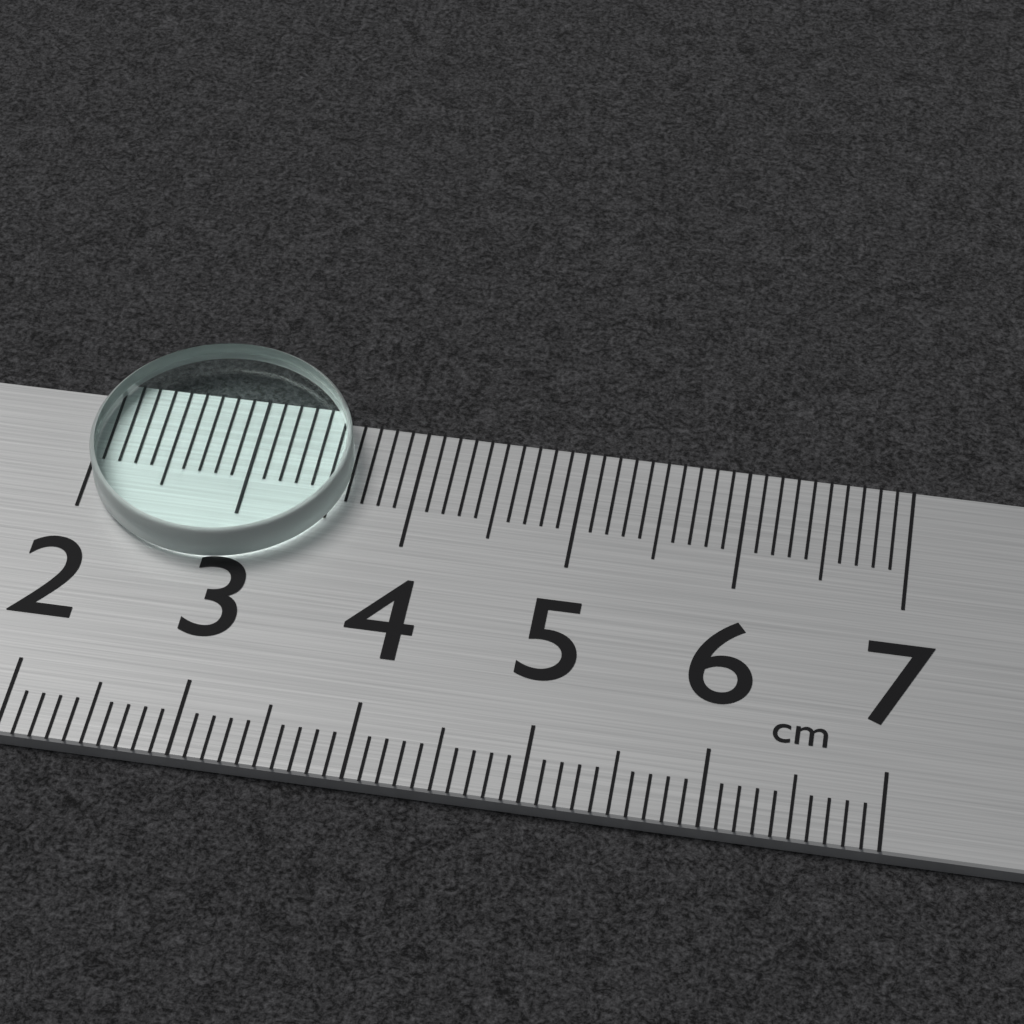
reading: 3.6 cm
